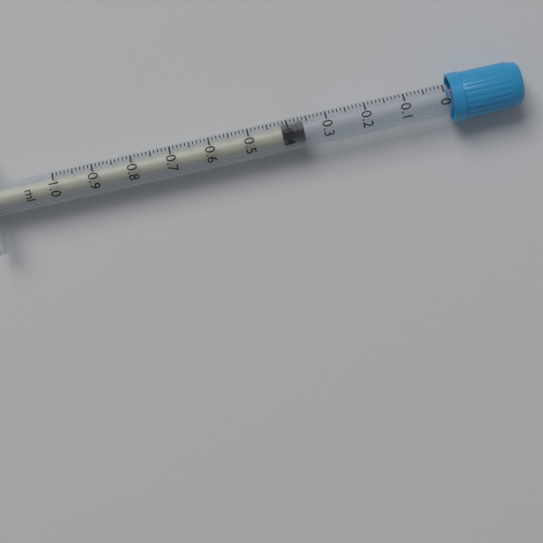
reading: 0.36 ml
